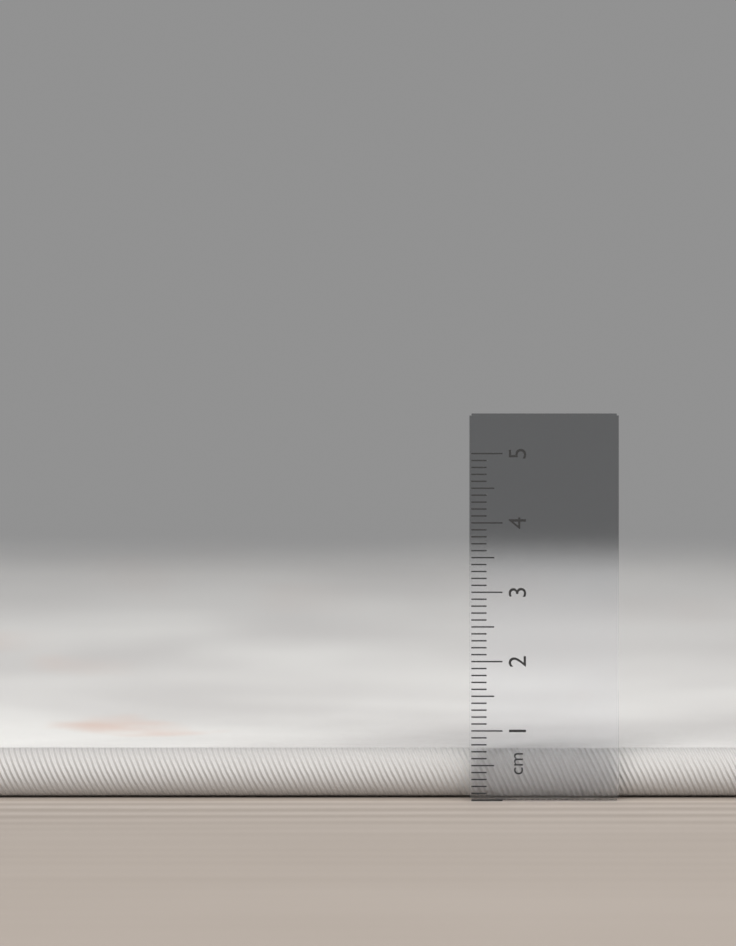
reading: 0.7 cm
